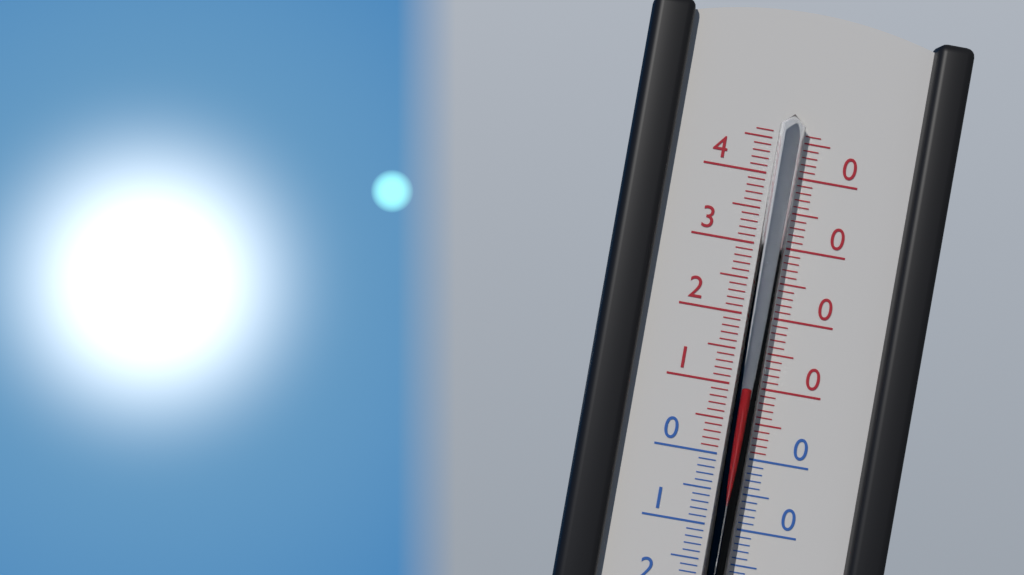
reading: 10 °C
